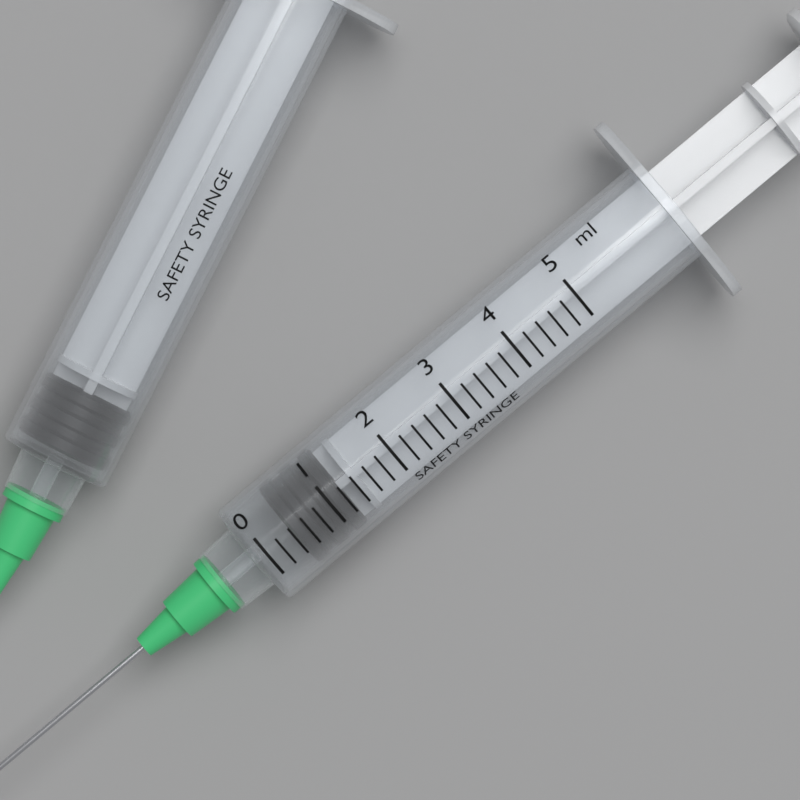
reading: 0.4 ml
